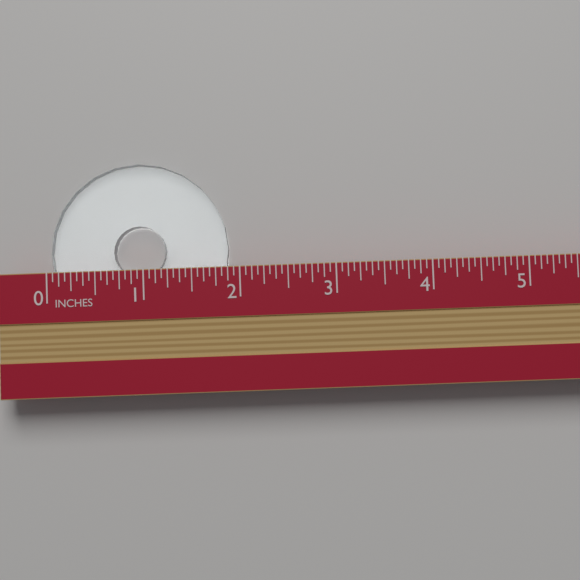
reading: 1.8750 in
